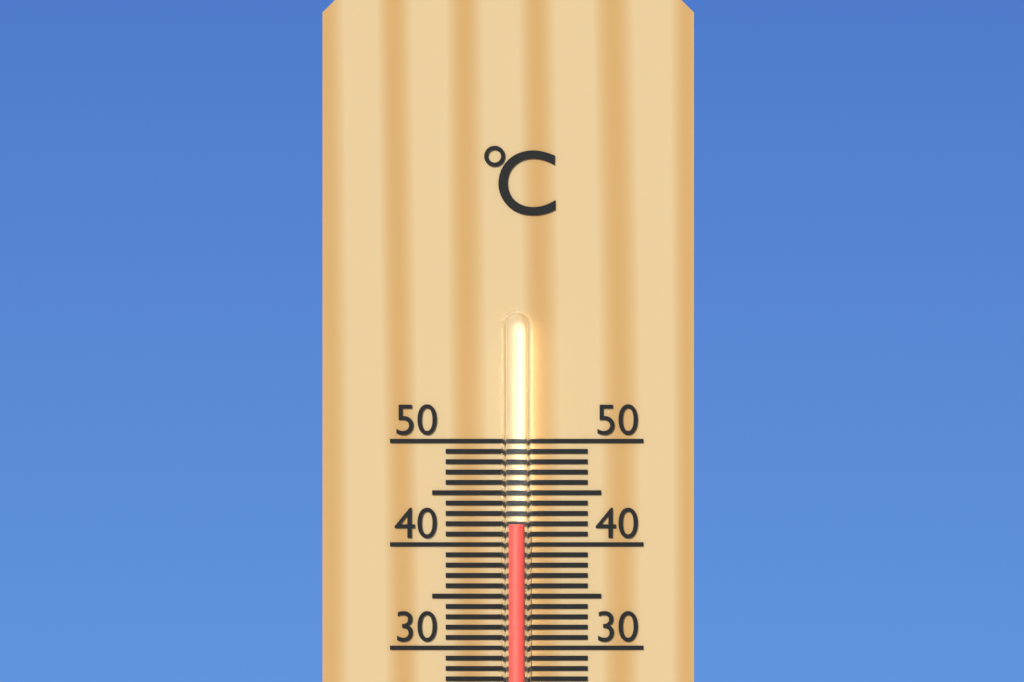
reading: 42 °C
